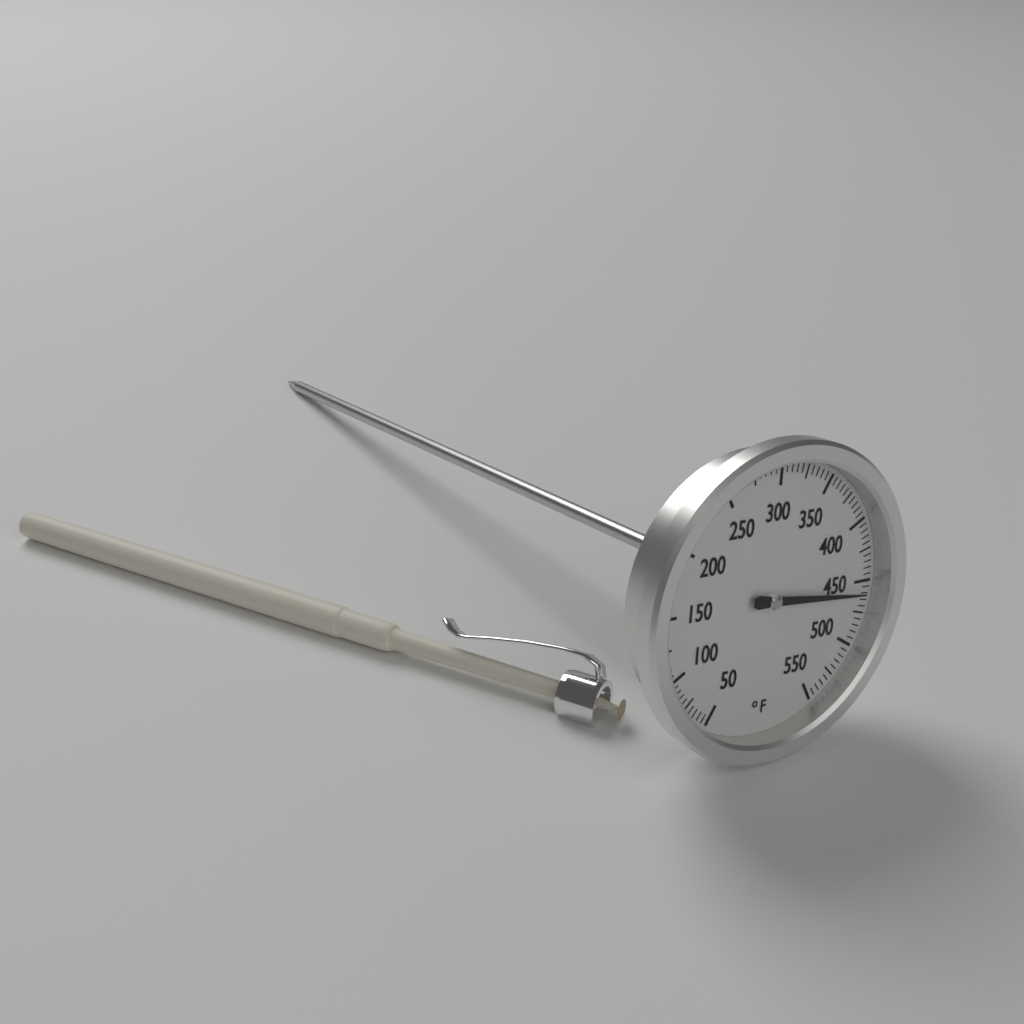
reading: 460 °F
